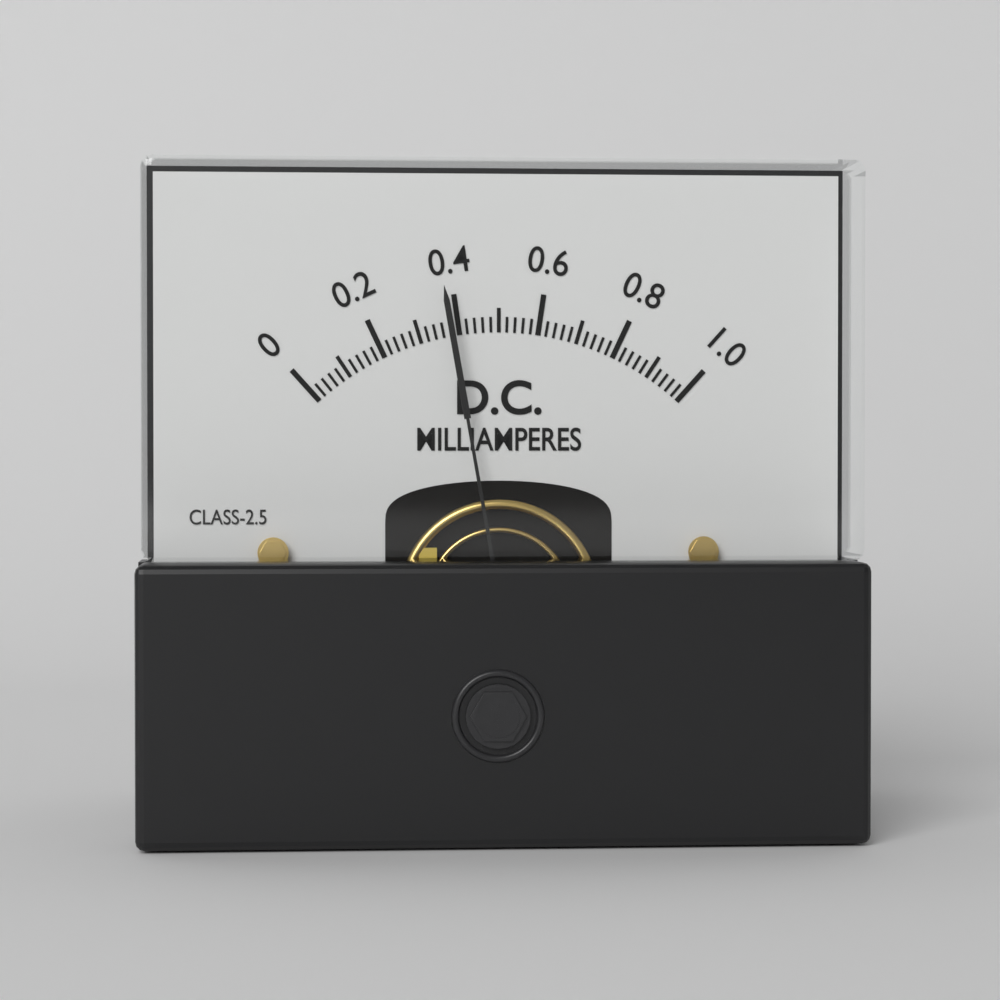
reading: 0.38 mA
